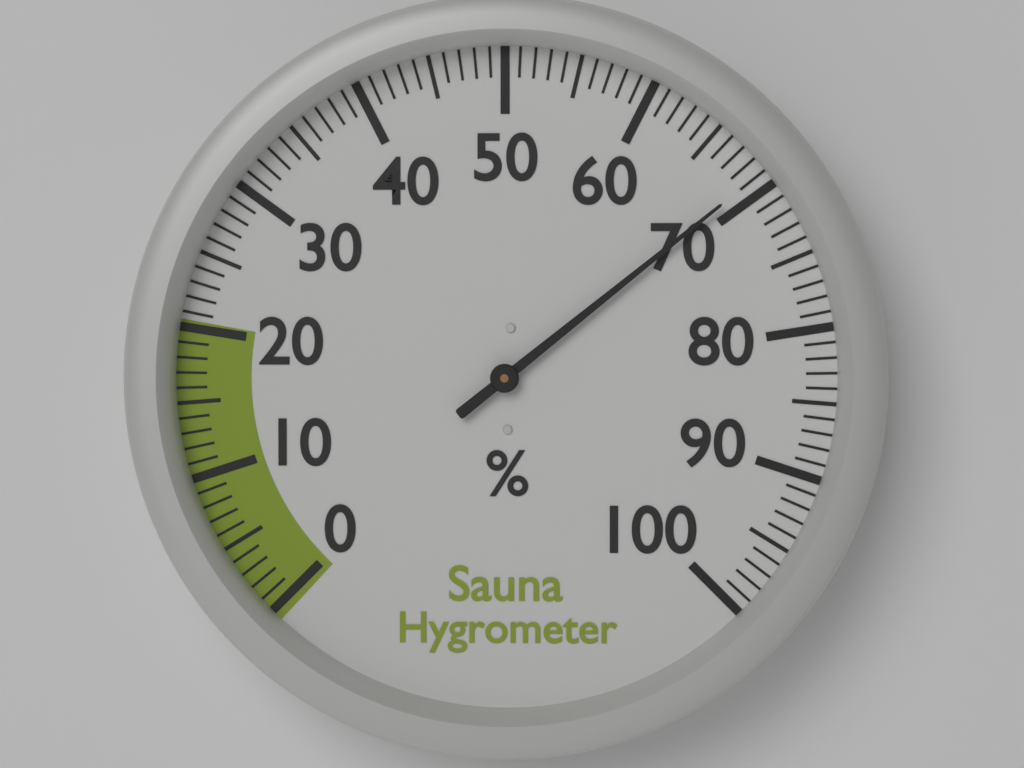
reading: 69 %
